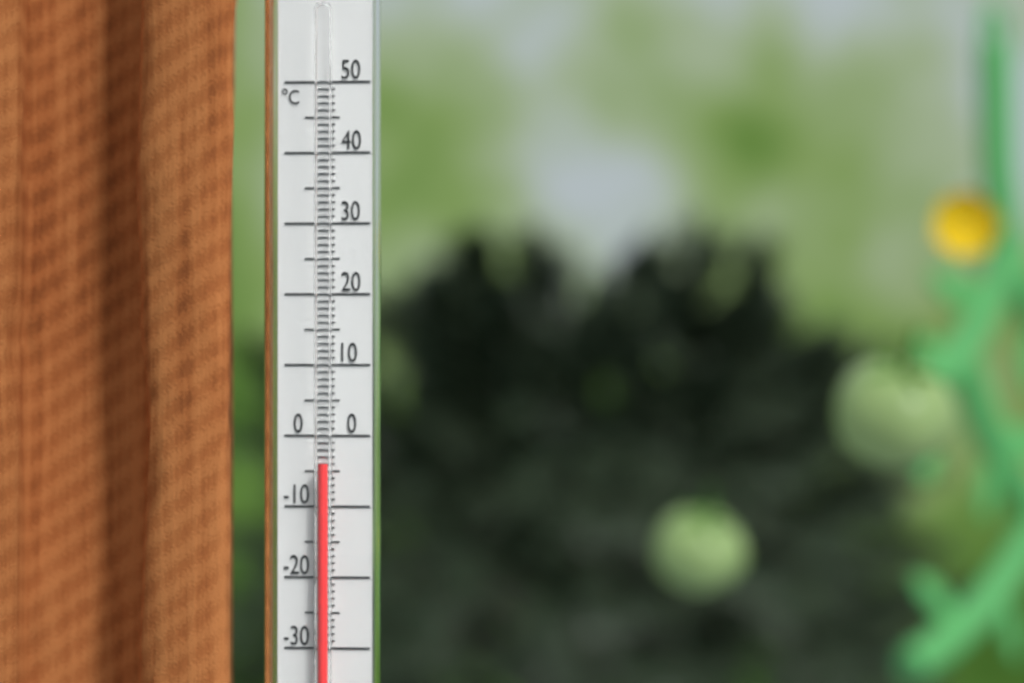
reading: -4 °C
